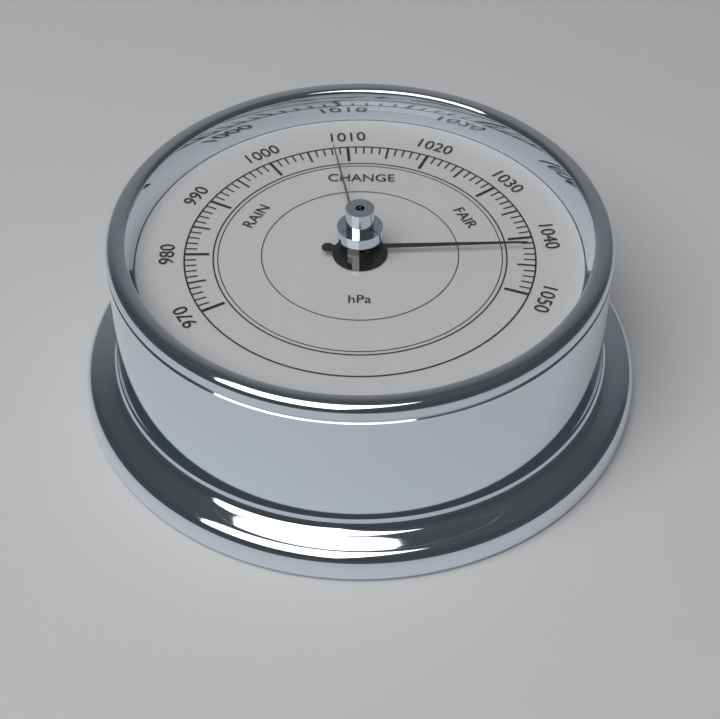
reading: 1042 hPa
